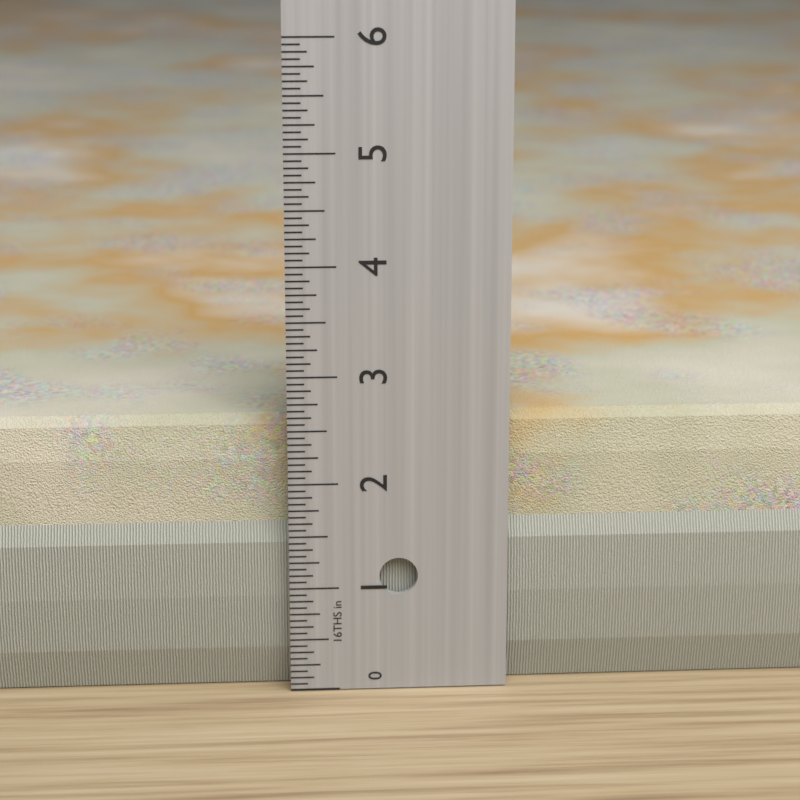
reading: 2.5625 in
